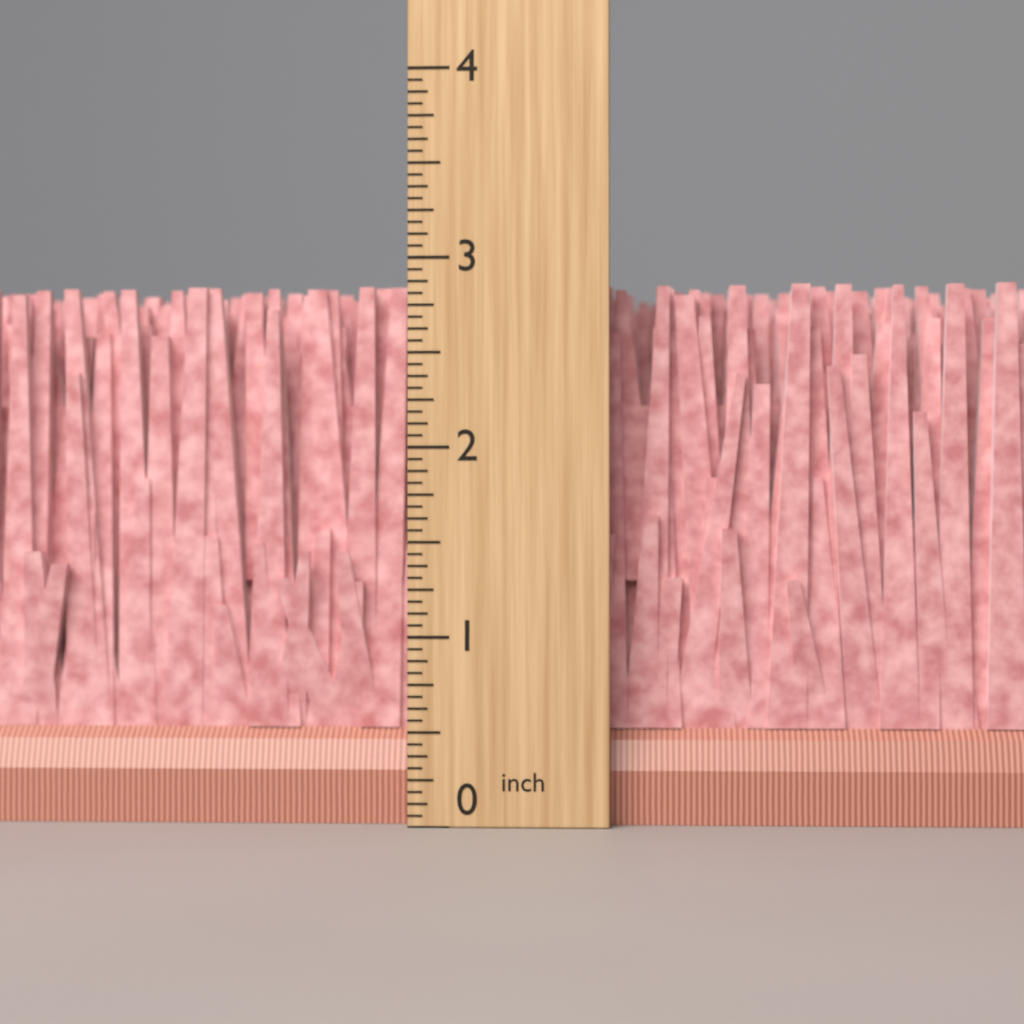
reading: 2.8750 inch
